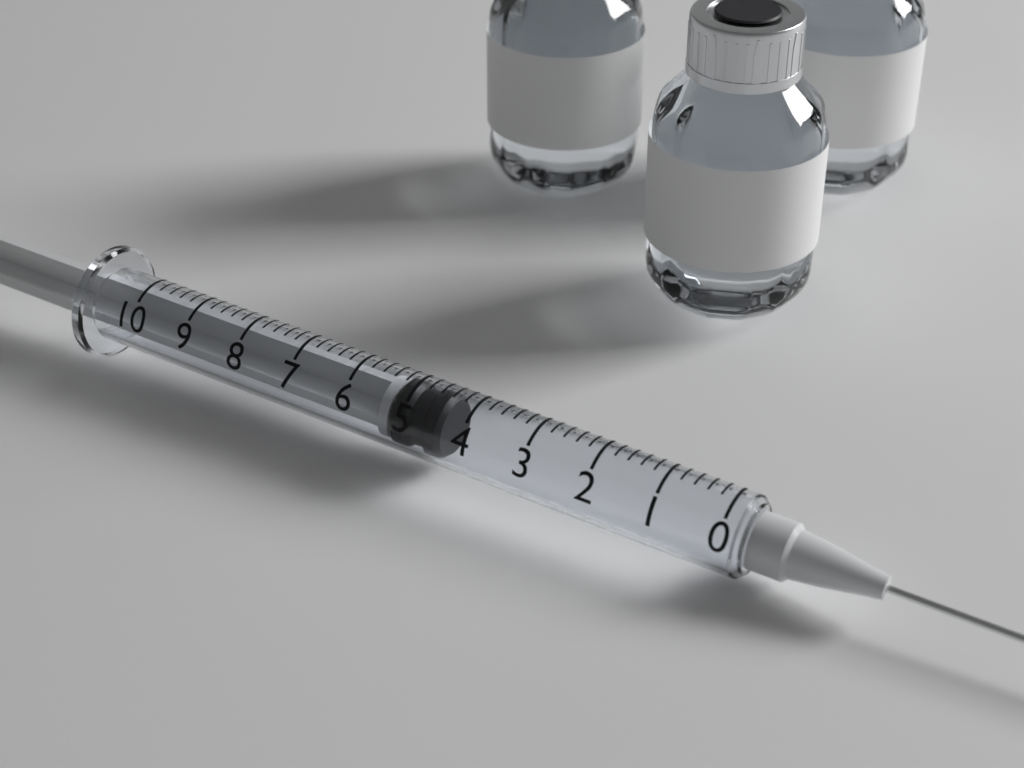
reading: 4.4 (no unit)
